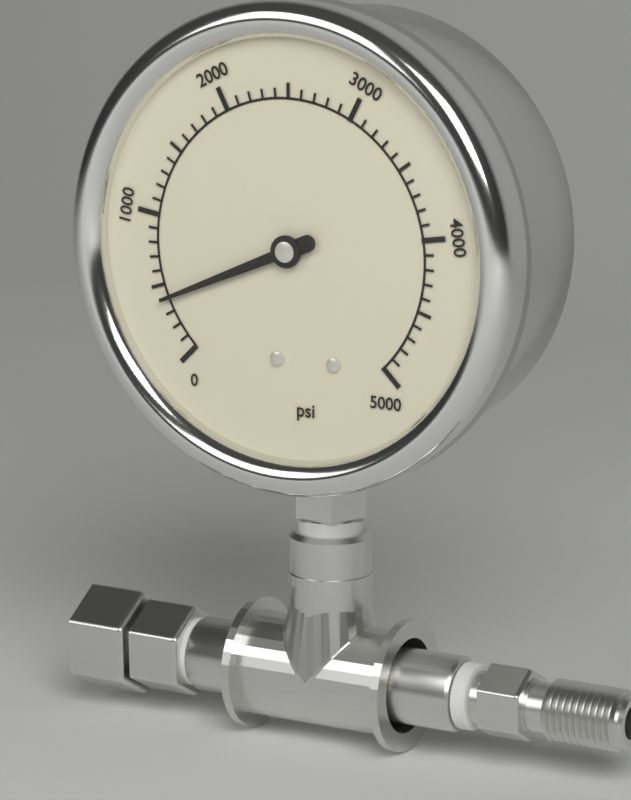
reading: 400 psi
